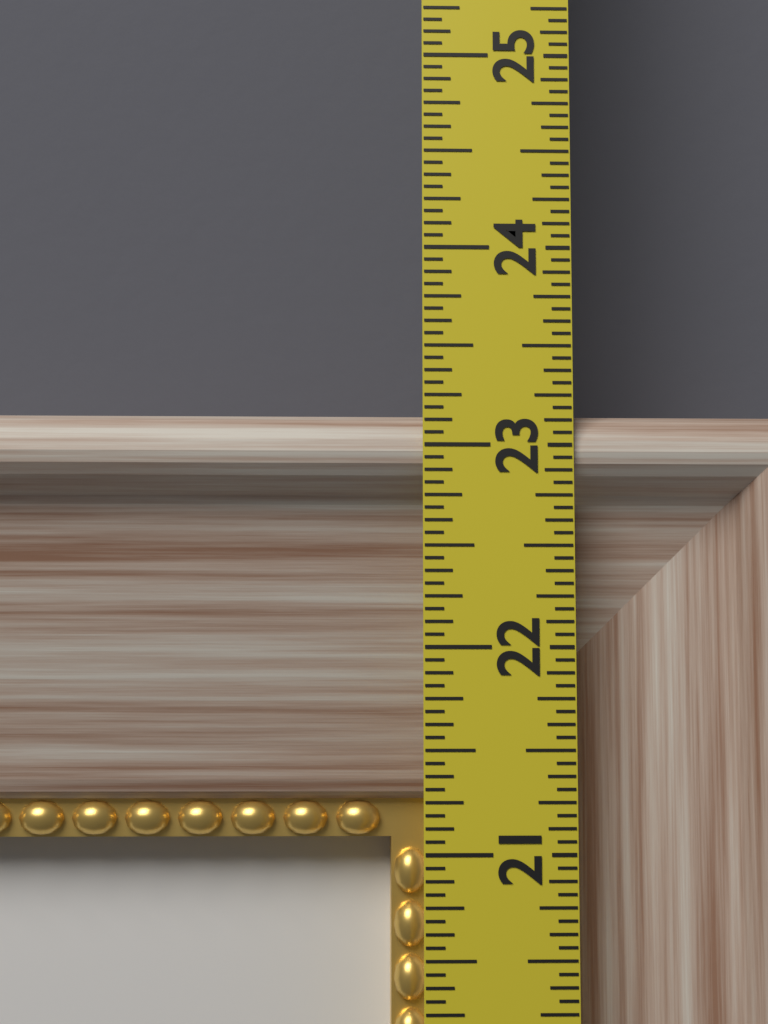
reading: 23.1875 in
